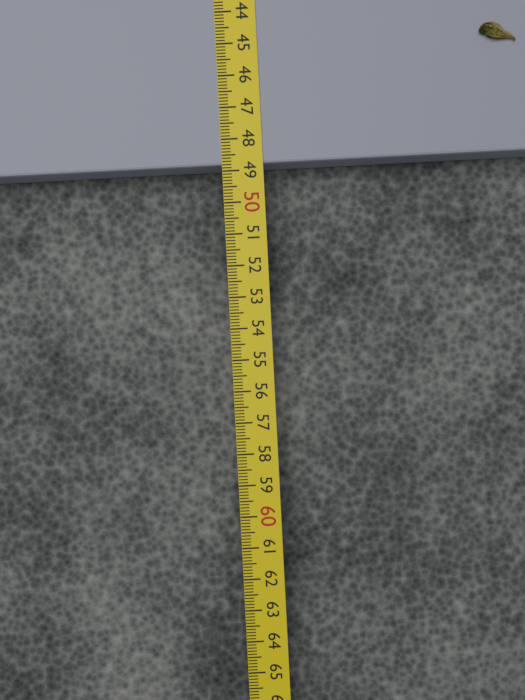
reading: 48.8 cm
